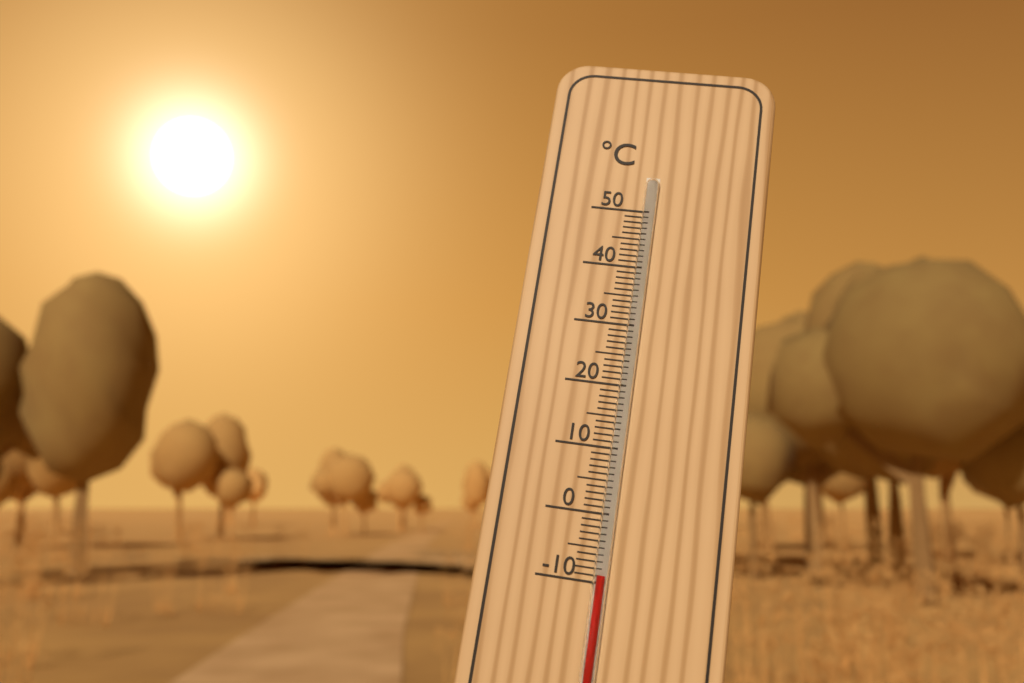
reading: -9 °C
